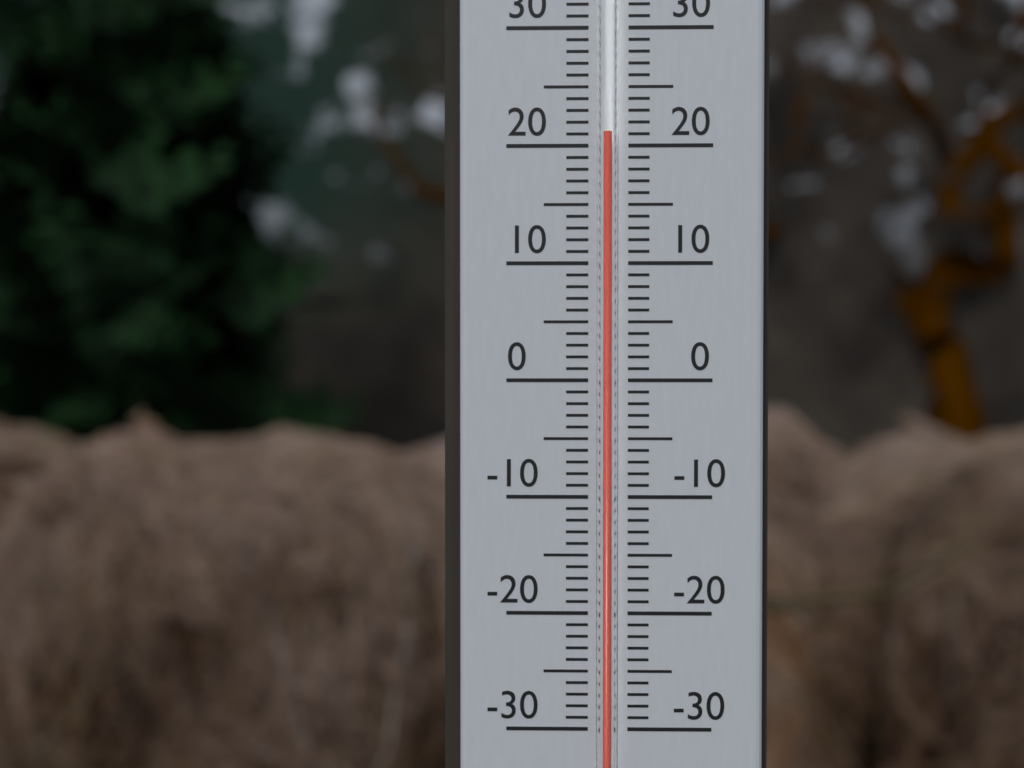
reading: 21 °C
